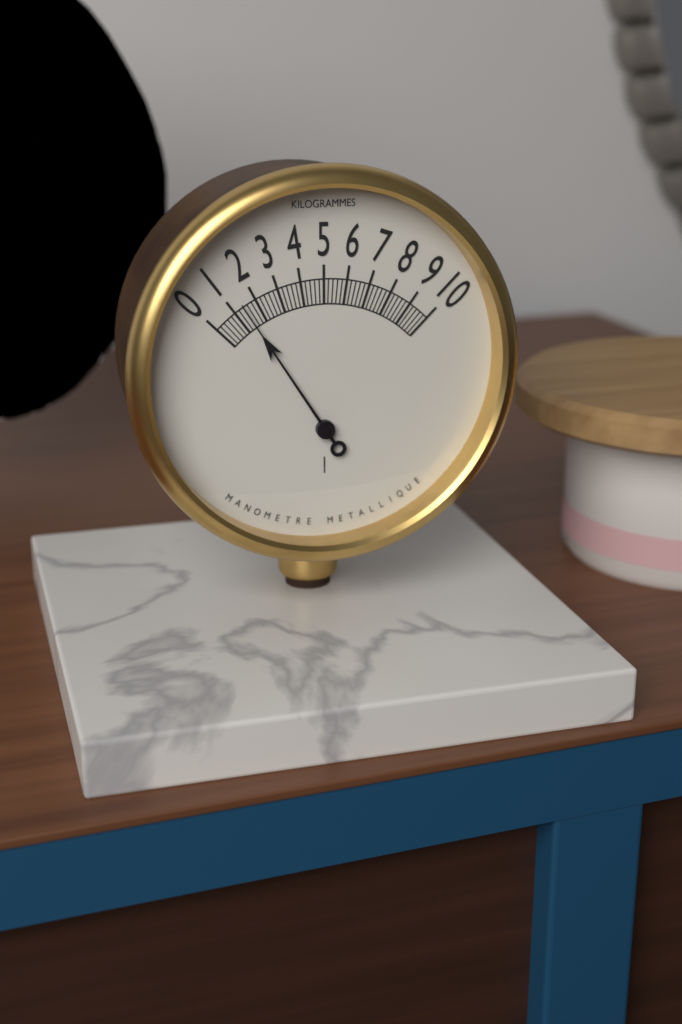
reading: 1.4 kg
